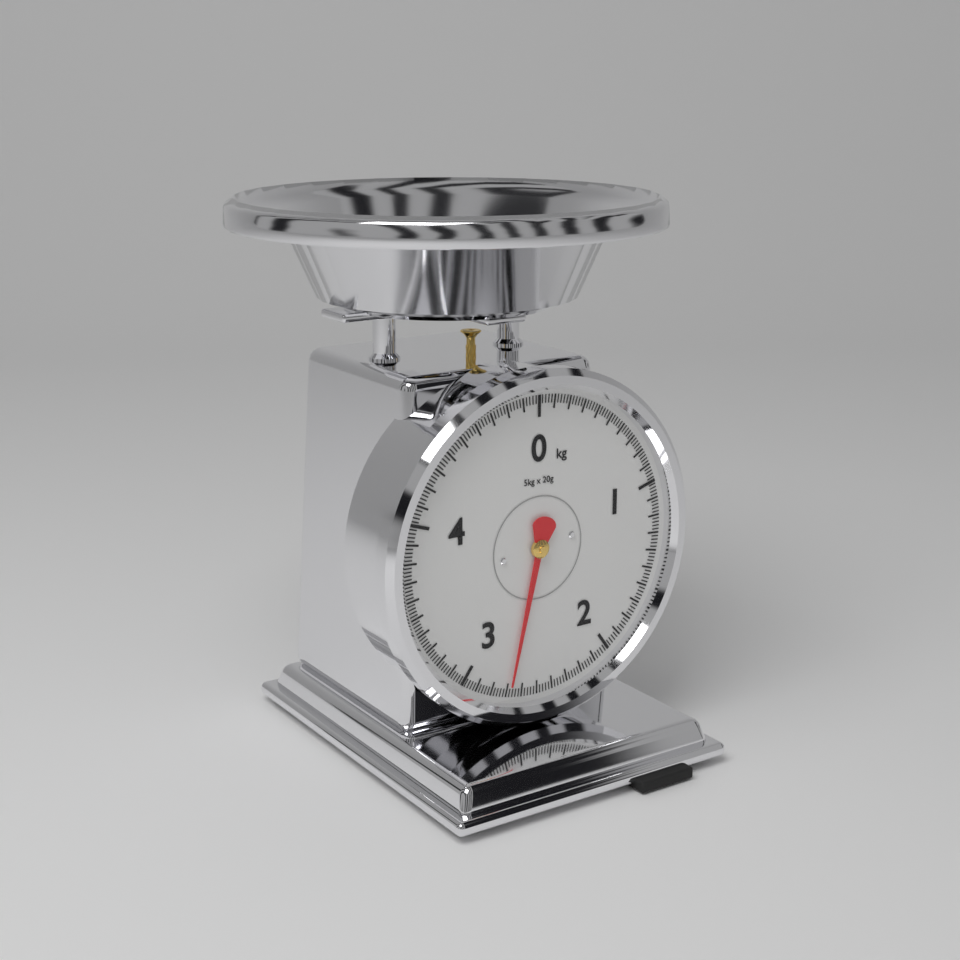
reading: 2.68 kg
